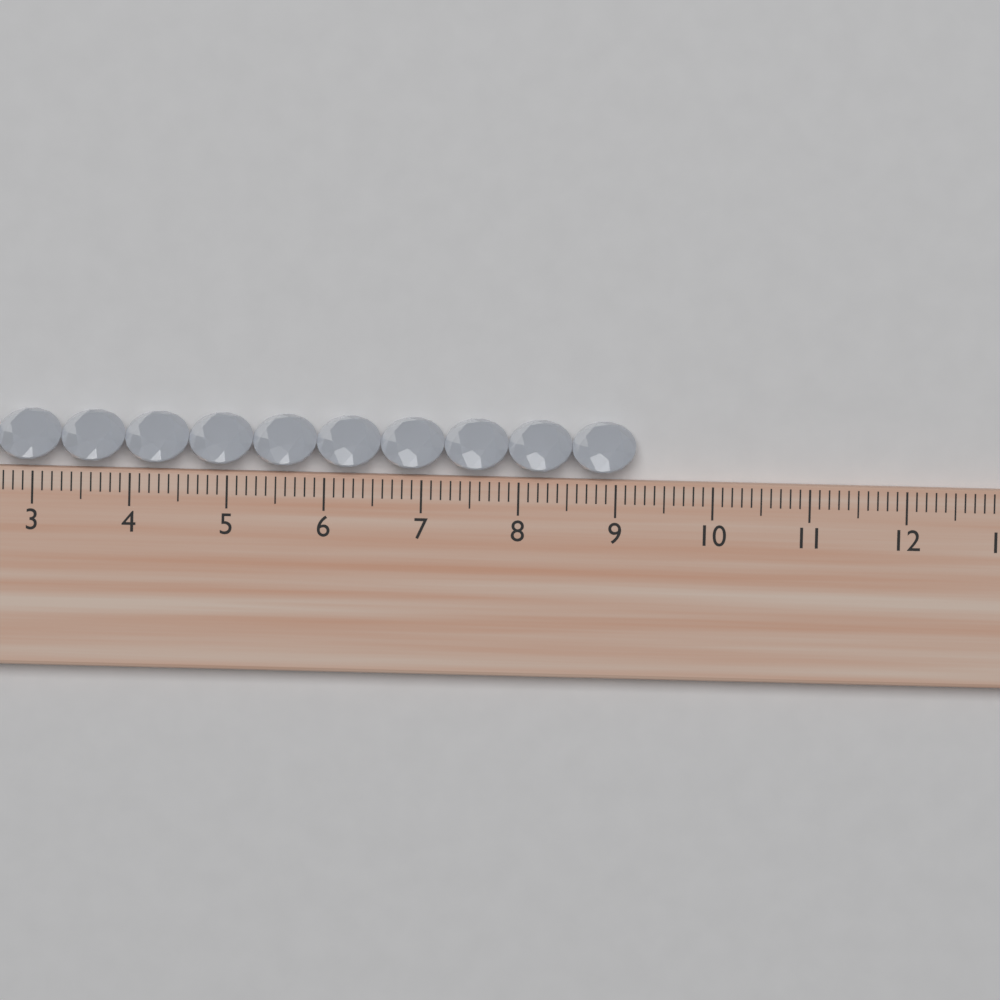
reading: 9.2 cm
